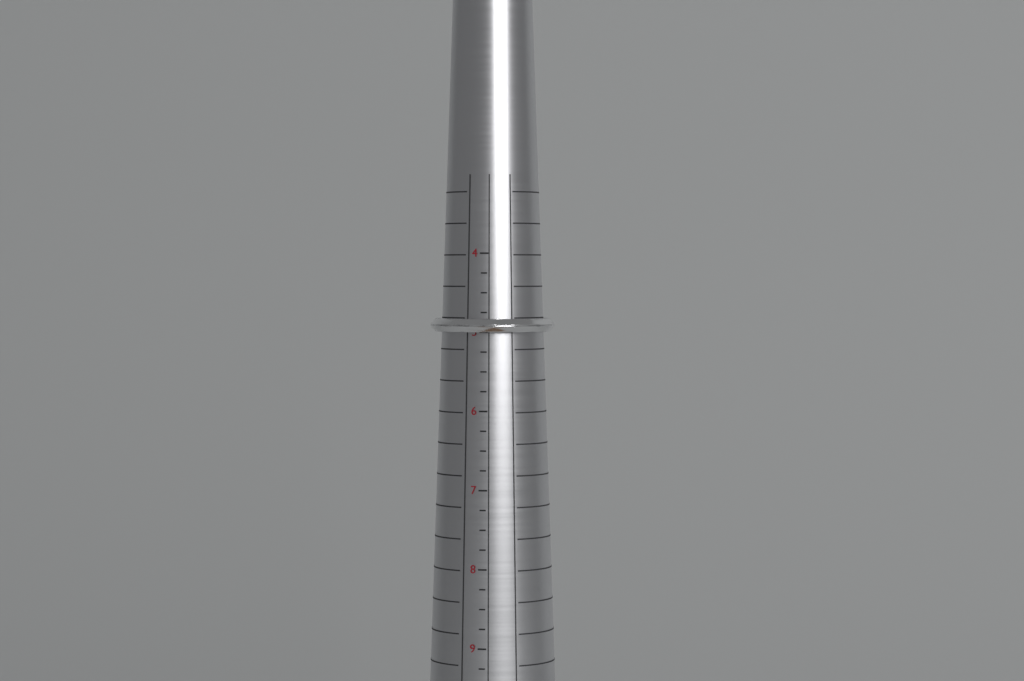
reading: 5.00 (no unit)
